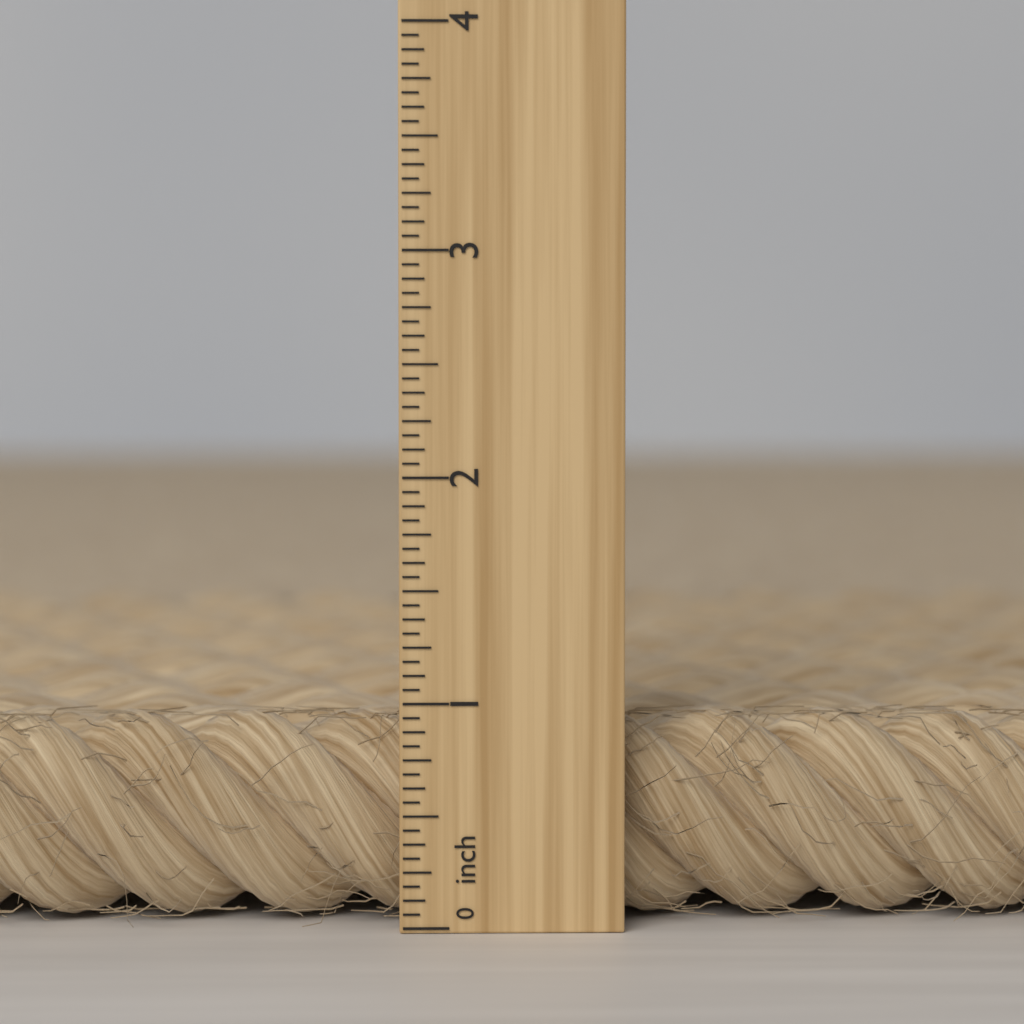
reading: 0.9375 inch
